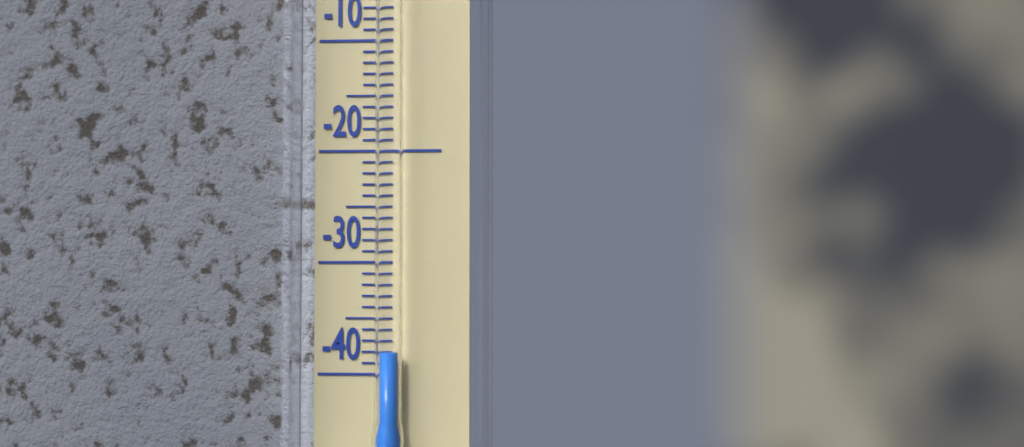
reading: -38 °C
